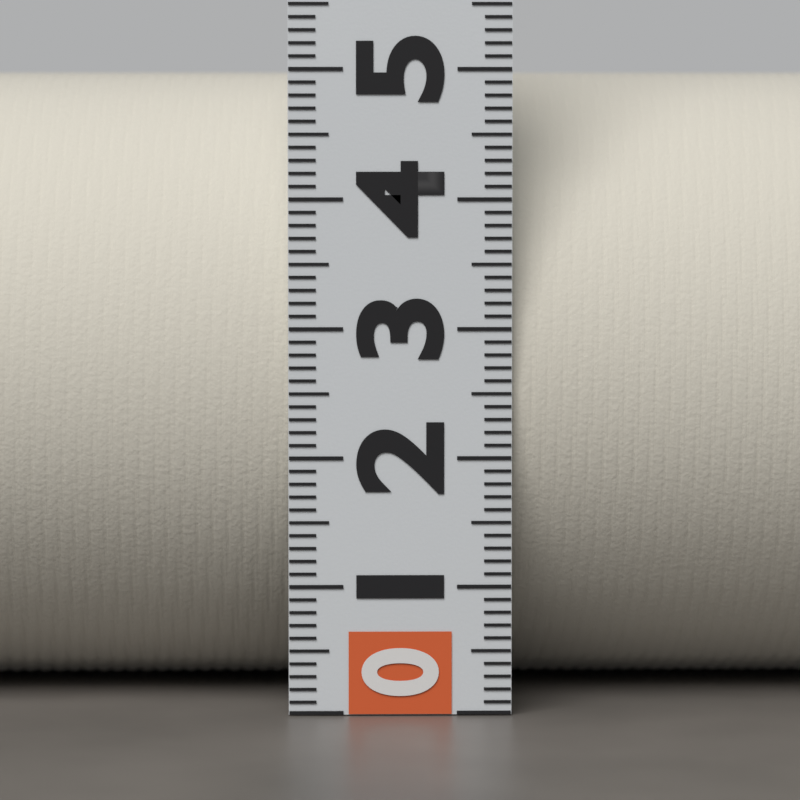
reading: 5.0 (no unit)
